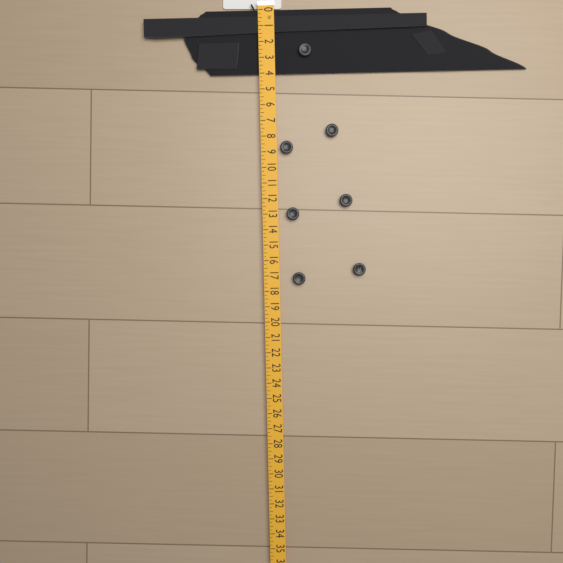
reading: 4.00 in
